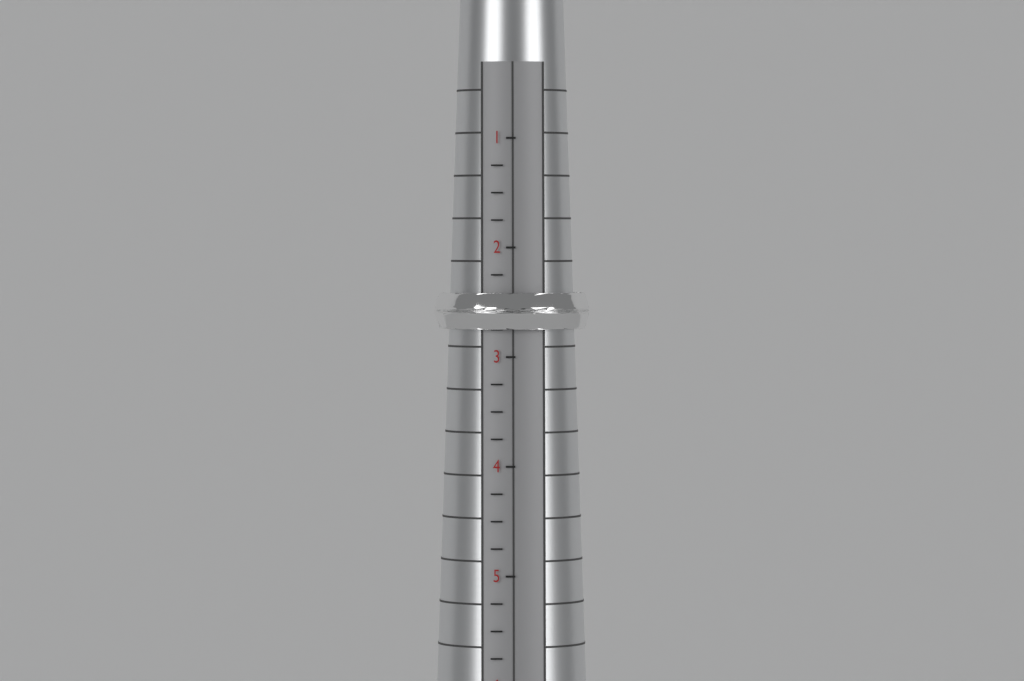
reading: 2.75 (no unit)
